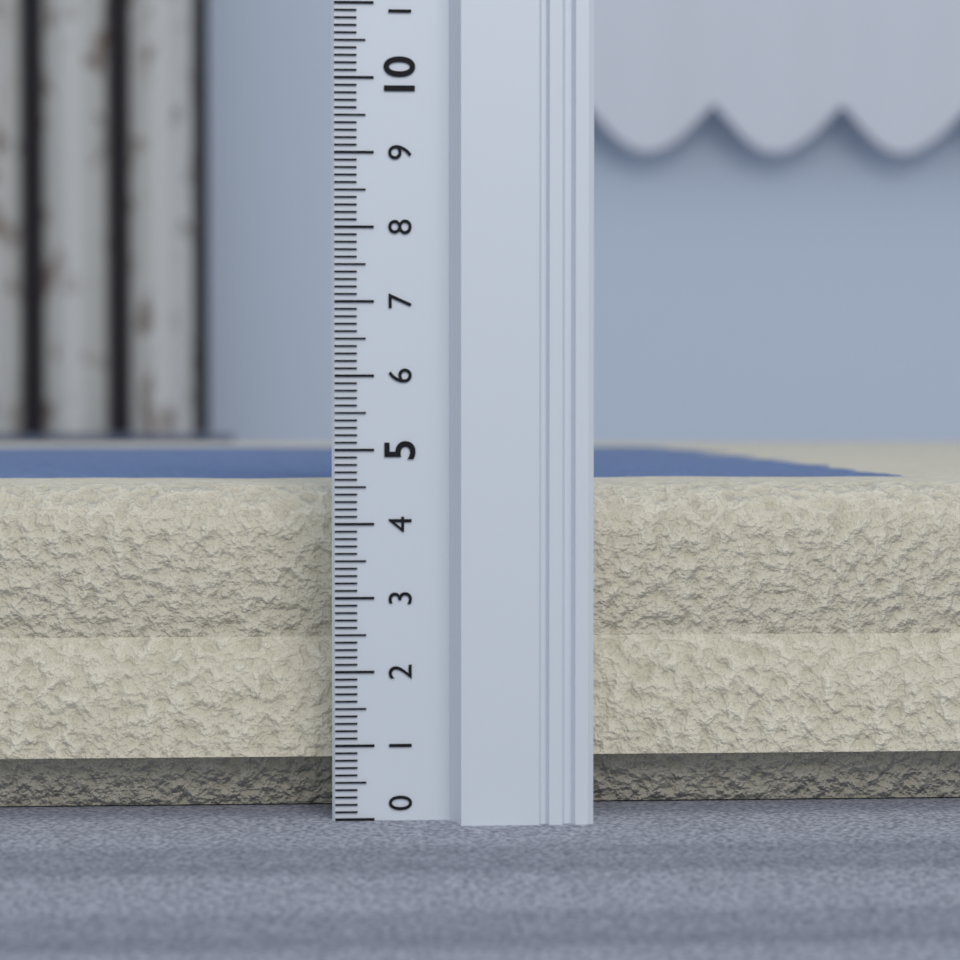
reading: 4.5 (no unit)
